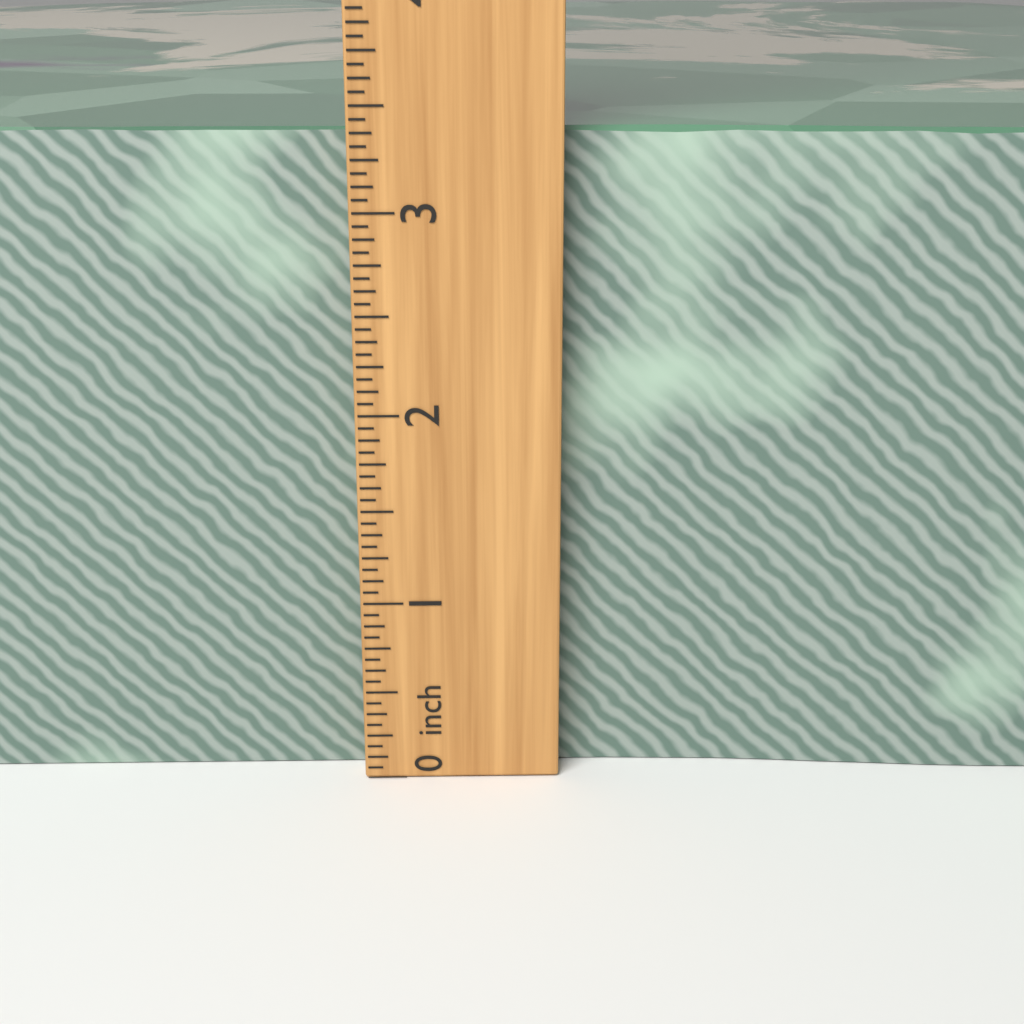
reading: 3.3750 inch
